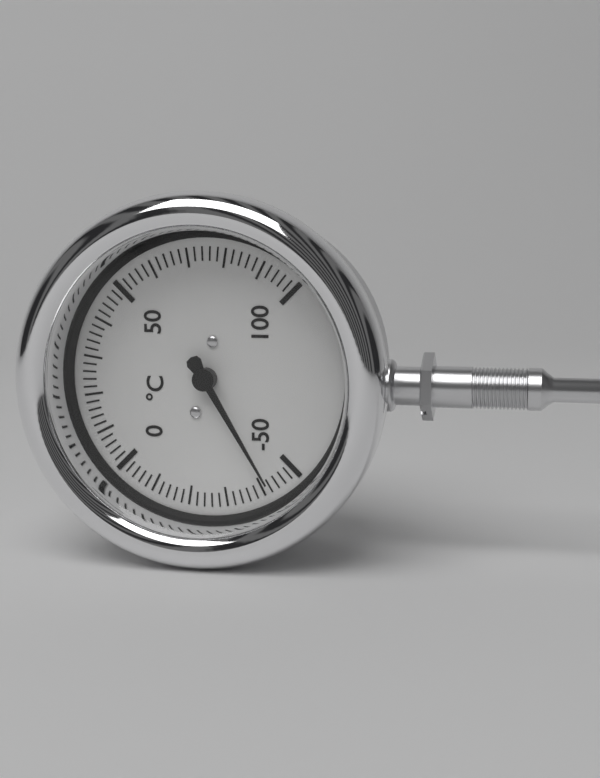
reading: -42 °C
